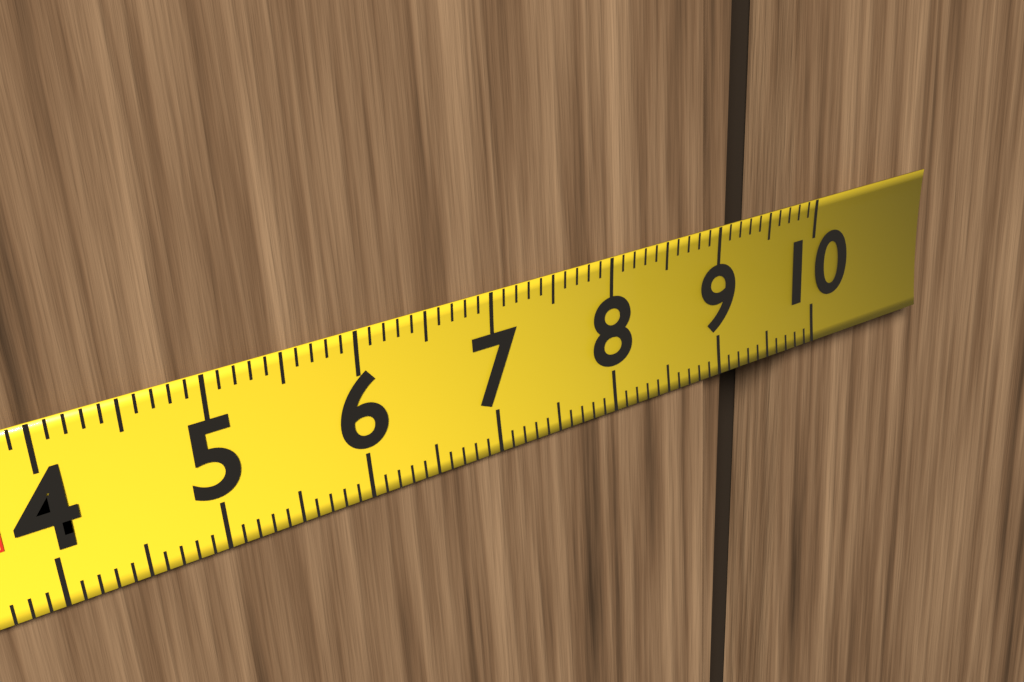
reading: 8.9 cm
